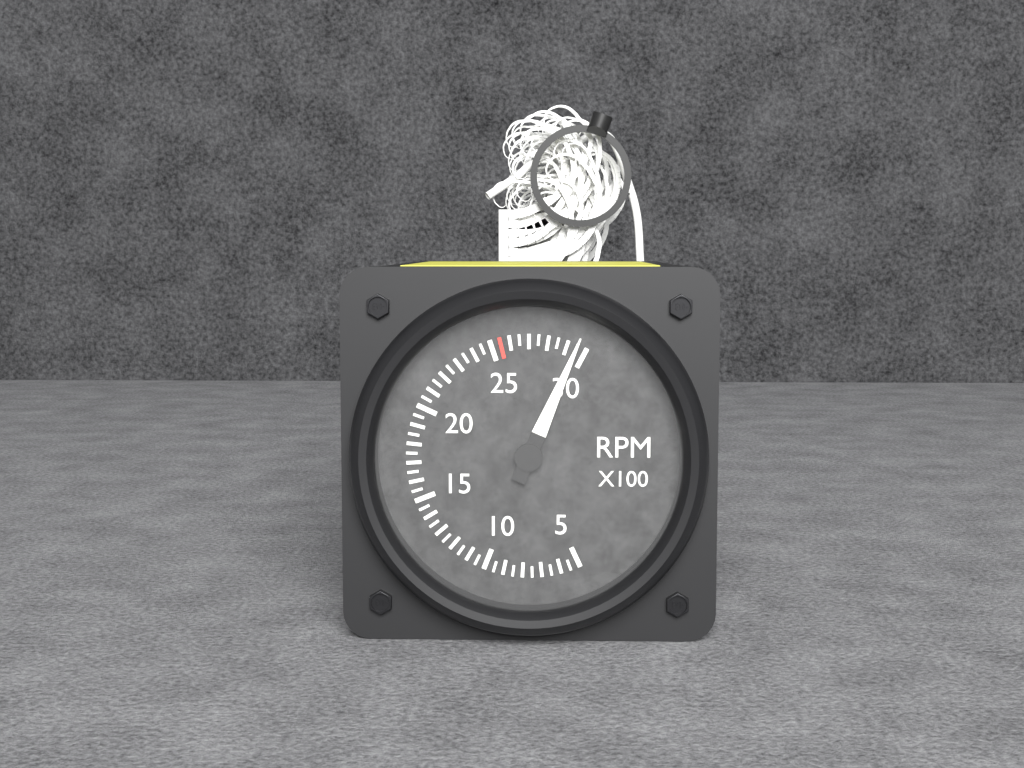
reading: 2950 RPM
